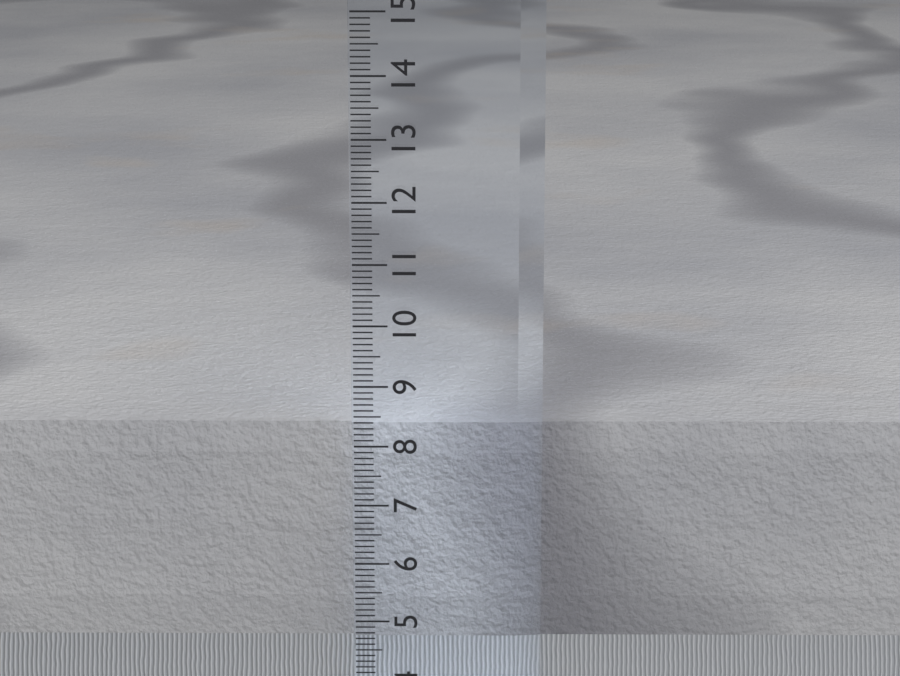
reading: 8.3 cm
